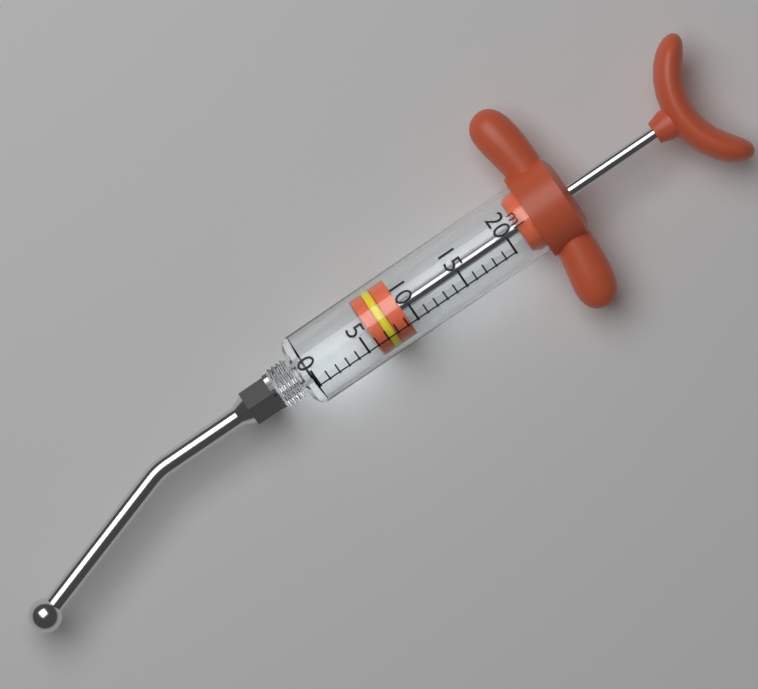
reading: 6 ml
